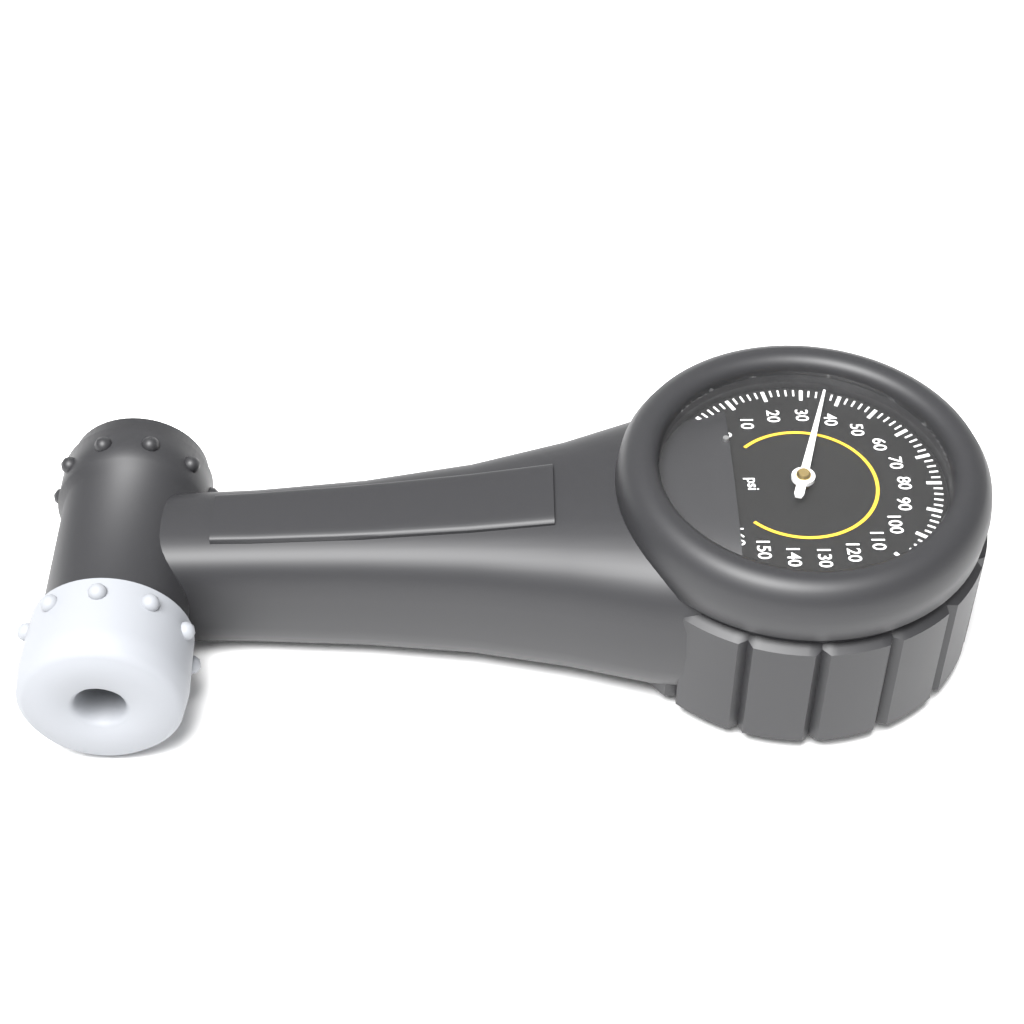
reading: 36 psi
